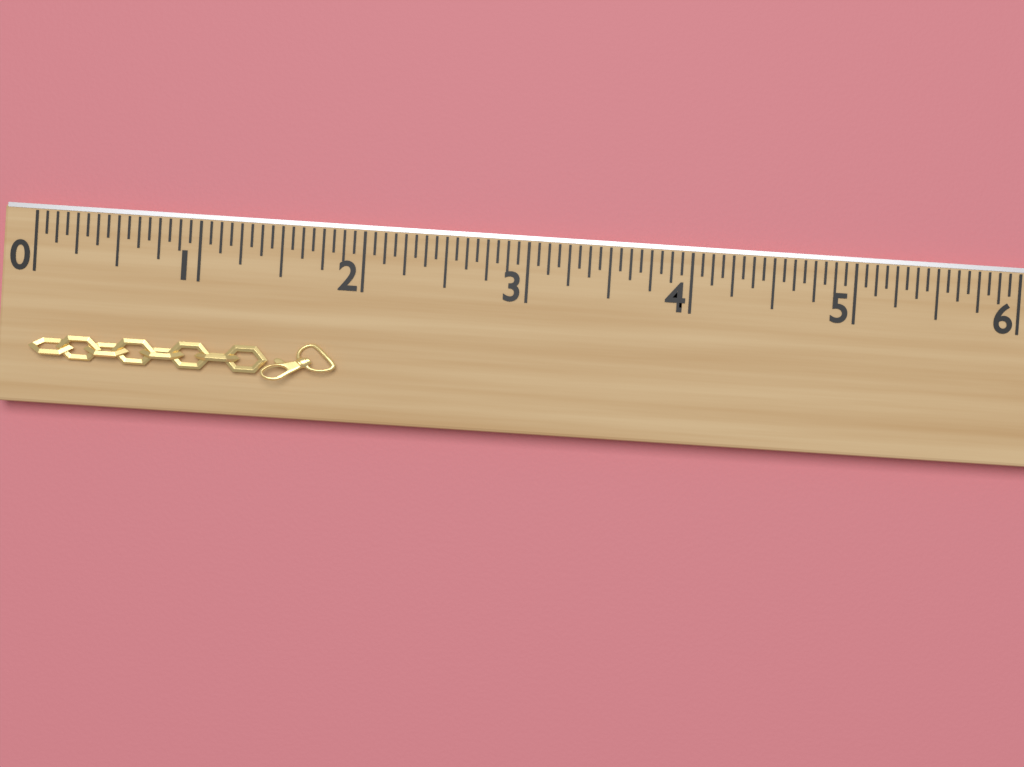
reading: 1.8750 (no unit)
